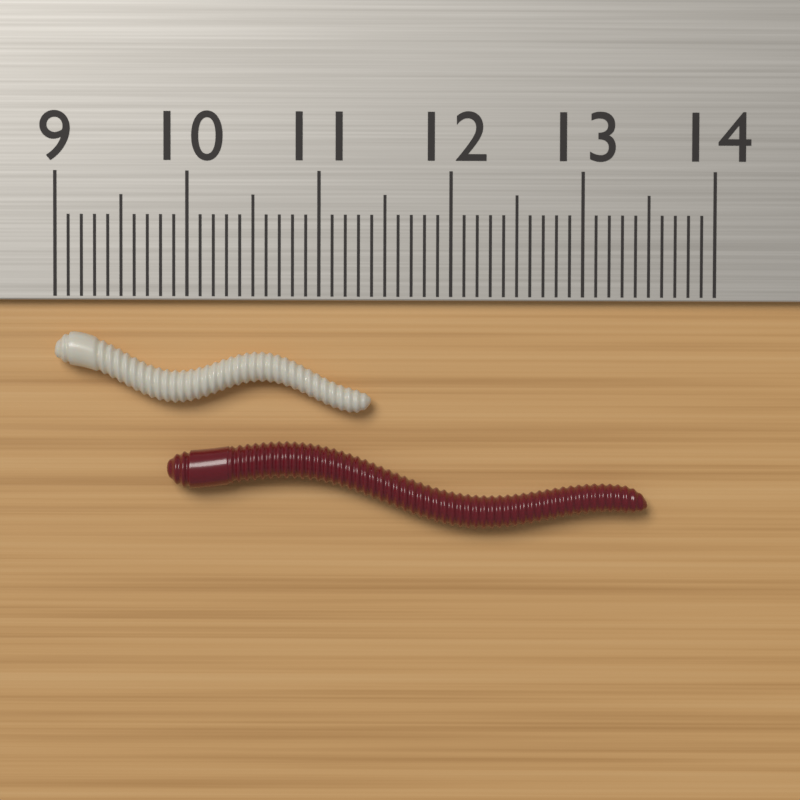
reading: 11.4 cm
